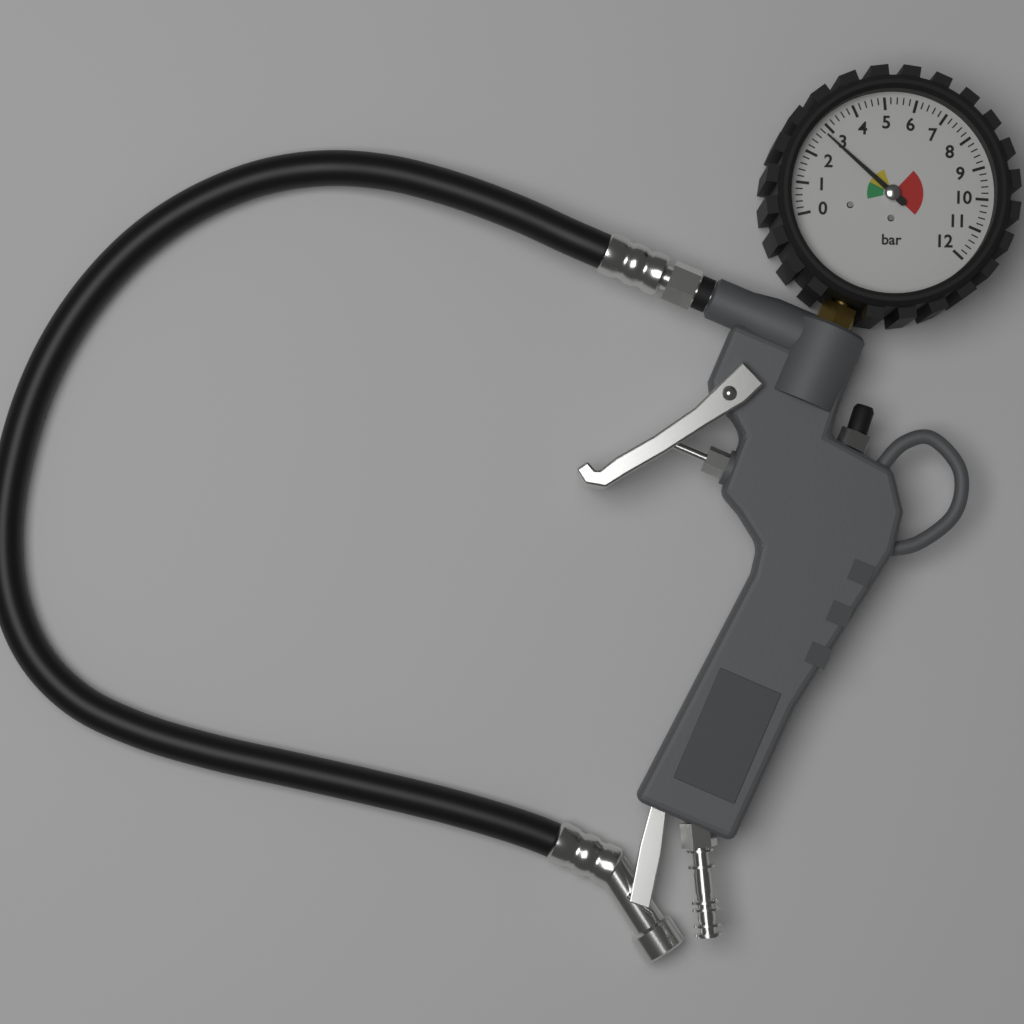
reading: 2.8 bar
